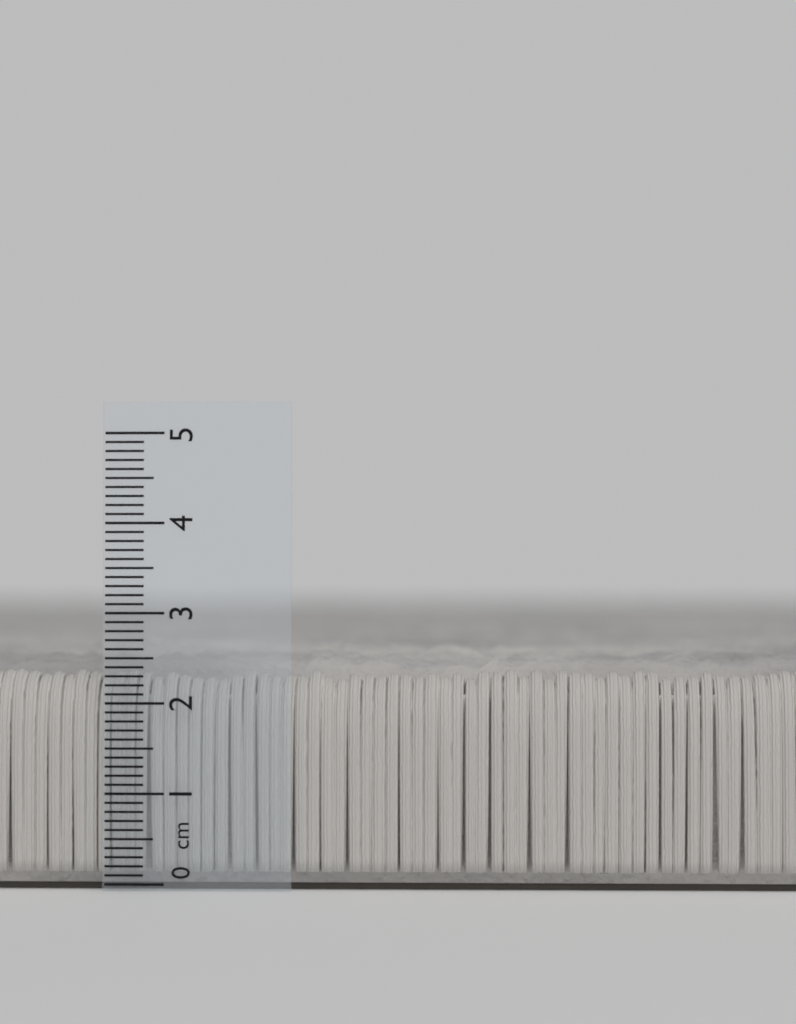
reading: 2.6 cm
